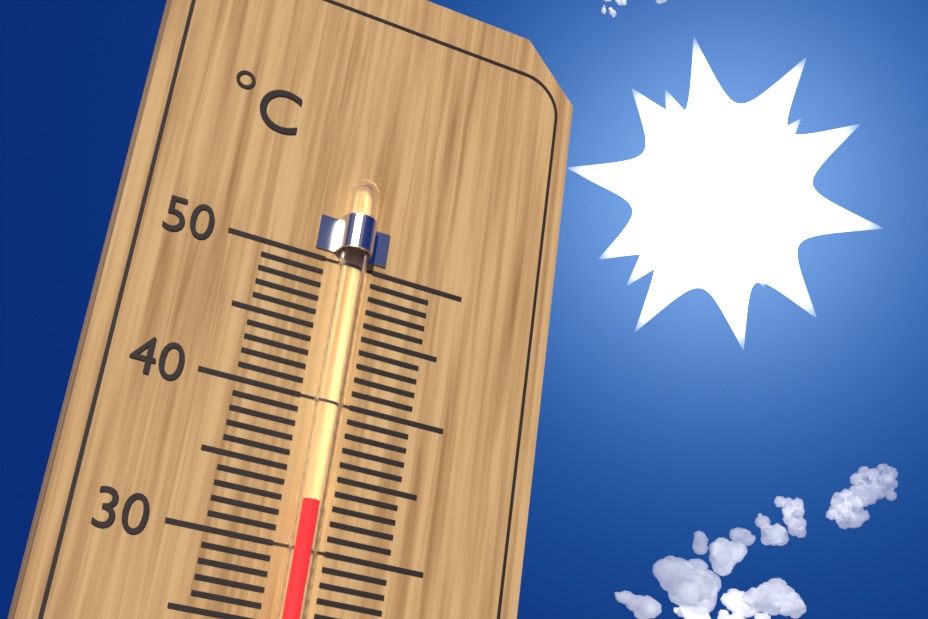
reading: 33 °C
